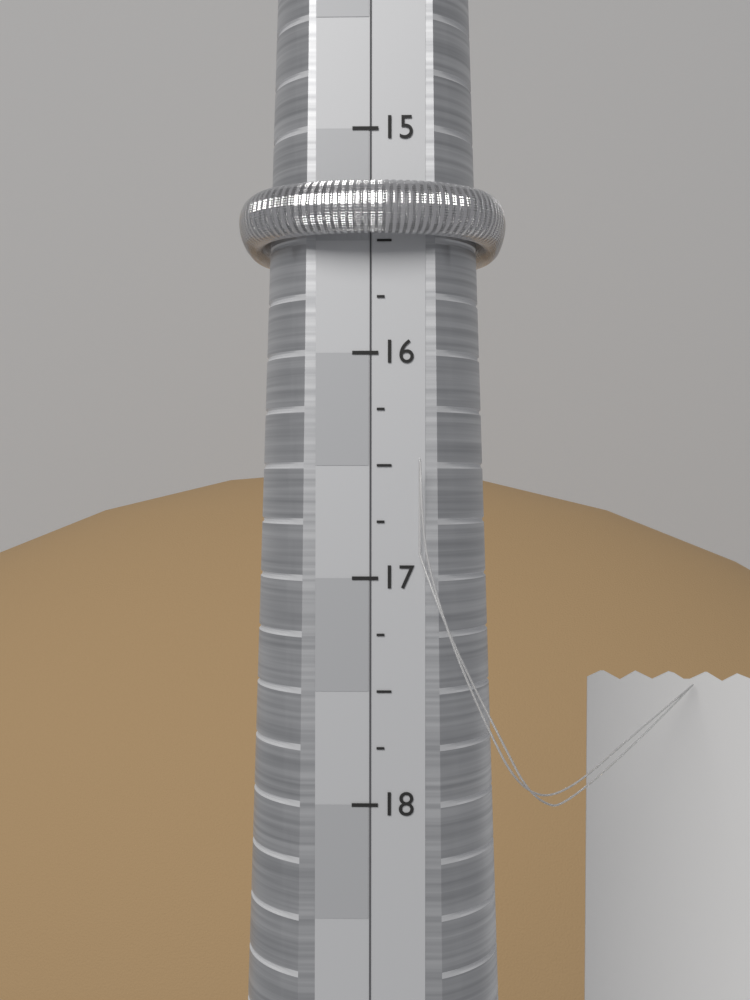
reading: 15.50 (no unit)
